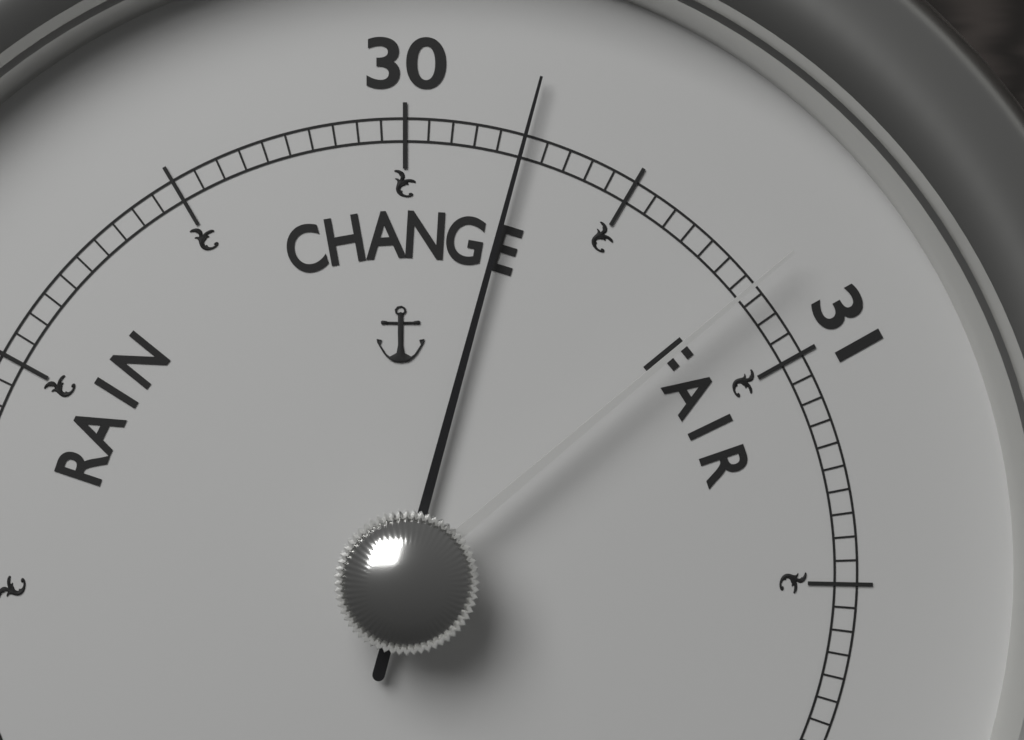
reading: 30.25 (no unit)
